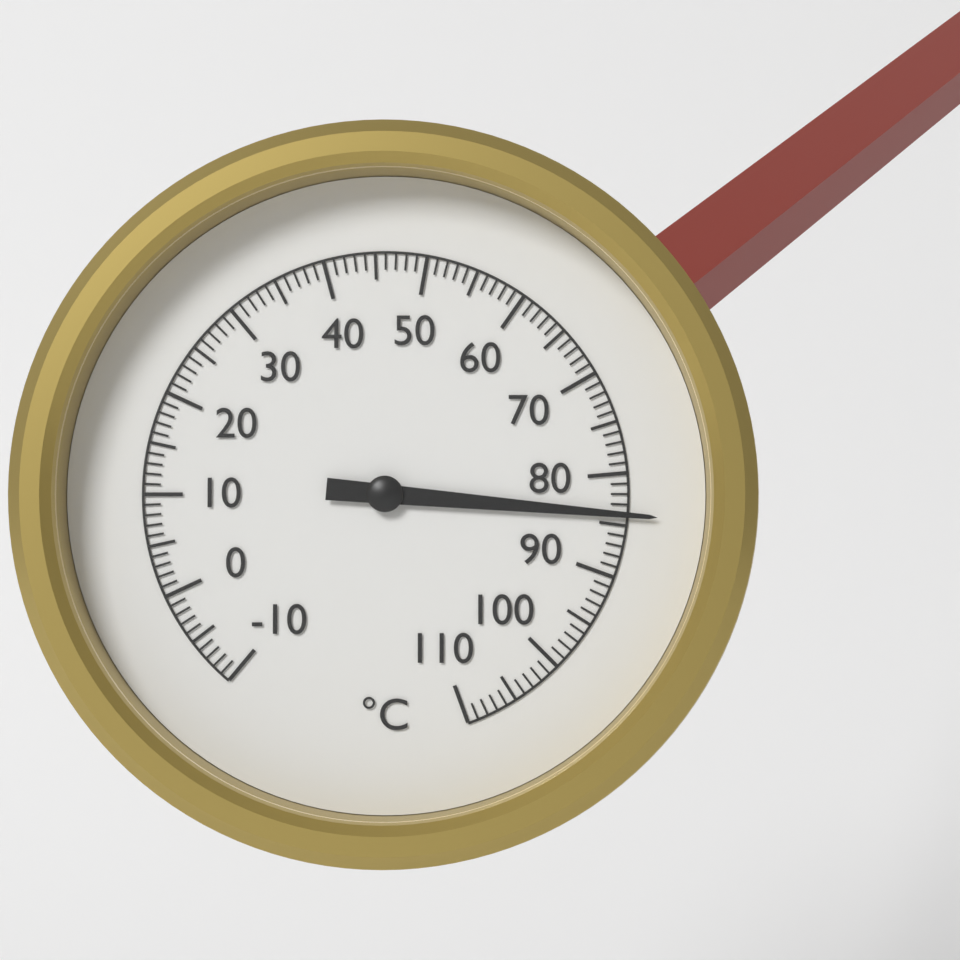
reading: 84 °C
